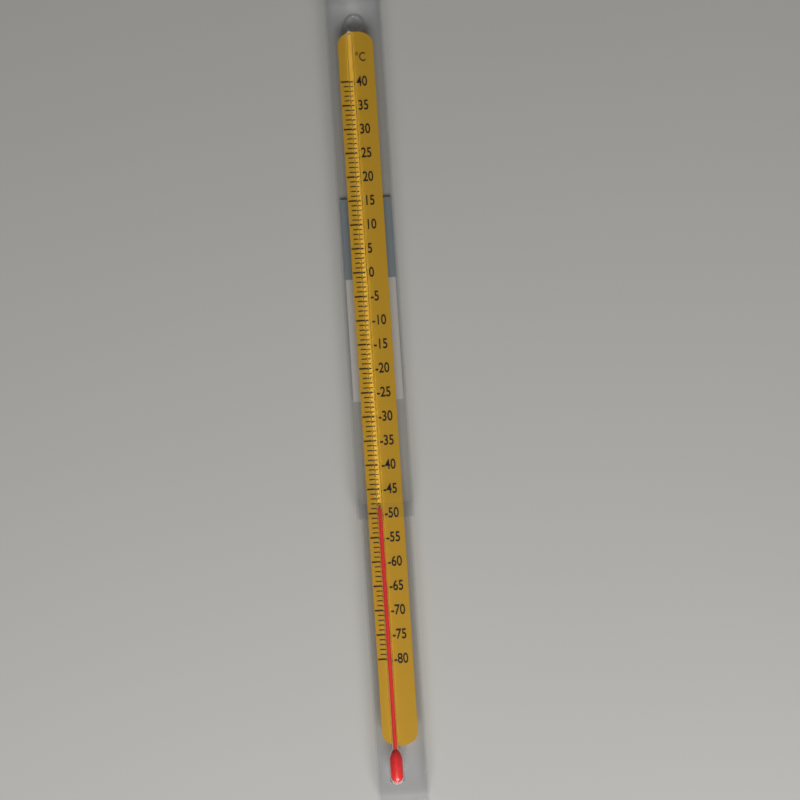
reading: -49 °C
